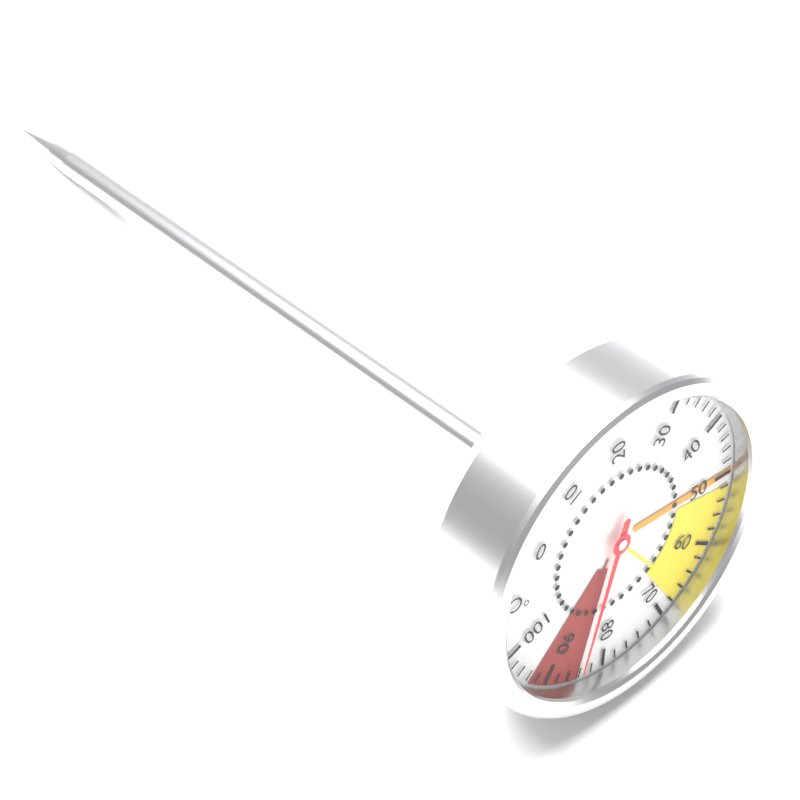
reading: 84 °C
